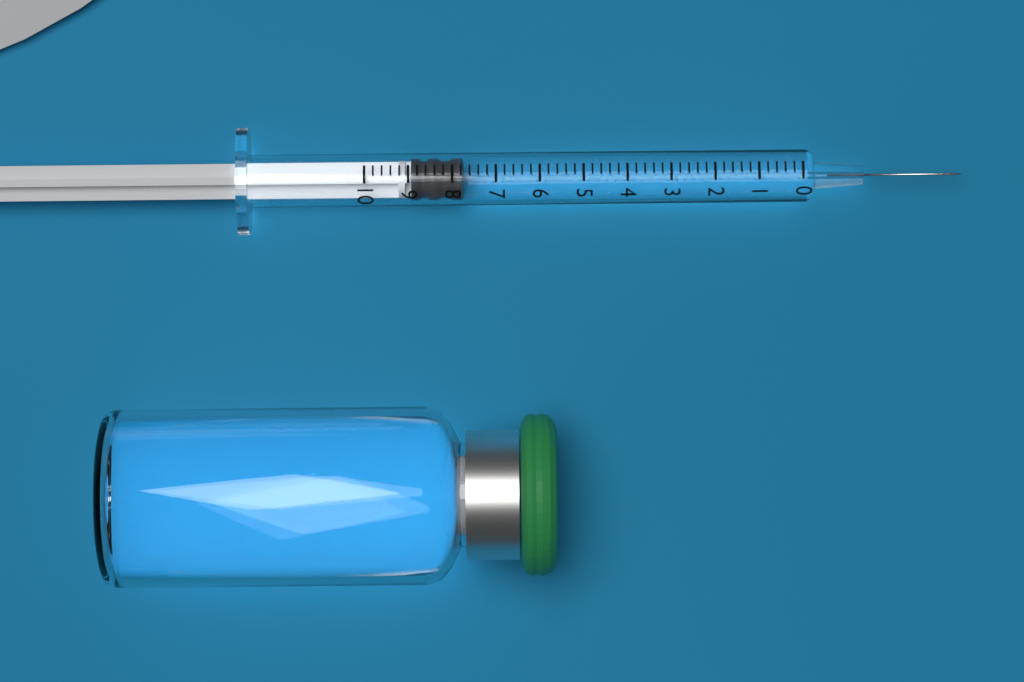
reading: 7.8 (no unit)
